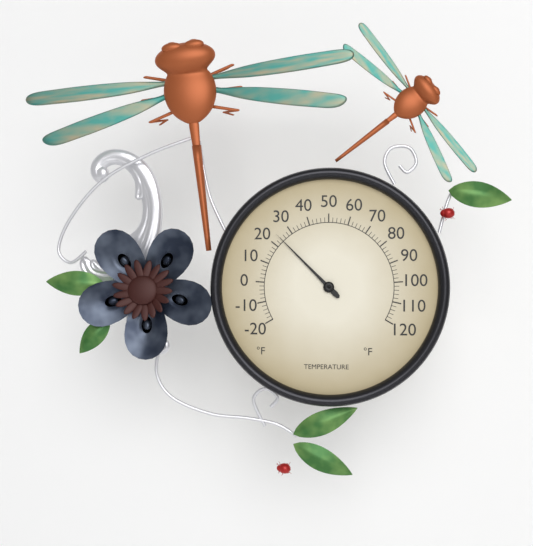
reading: 24 °F
